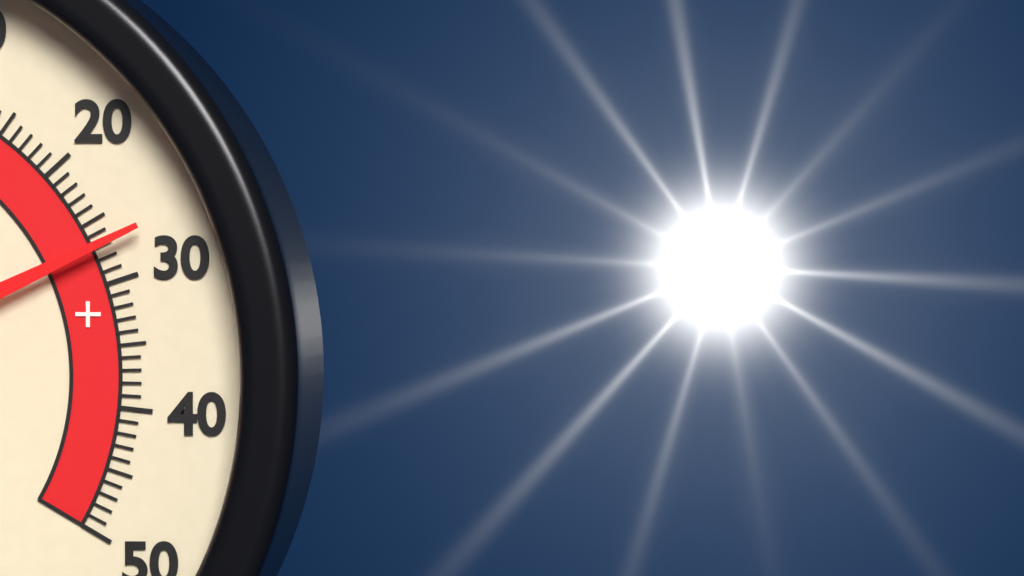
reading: 27 °C
